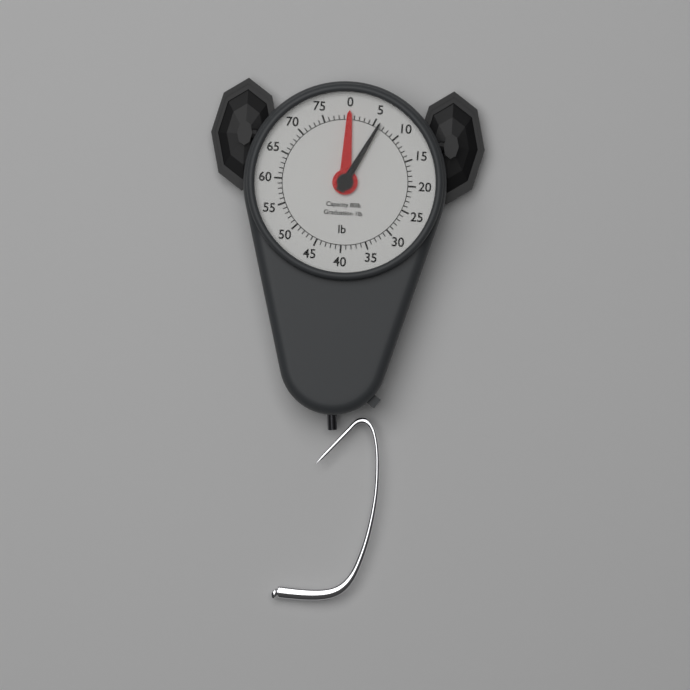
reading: 6 lb
